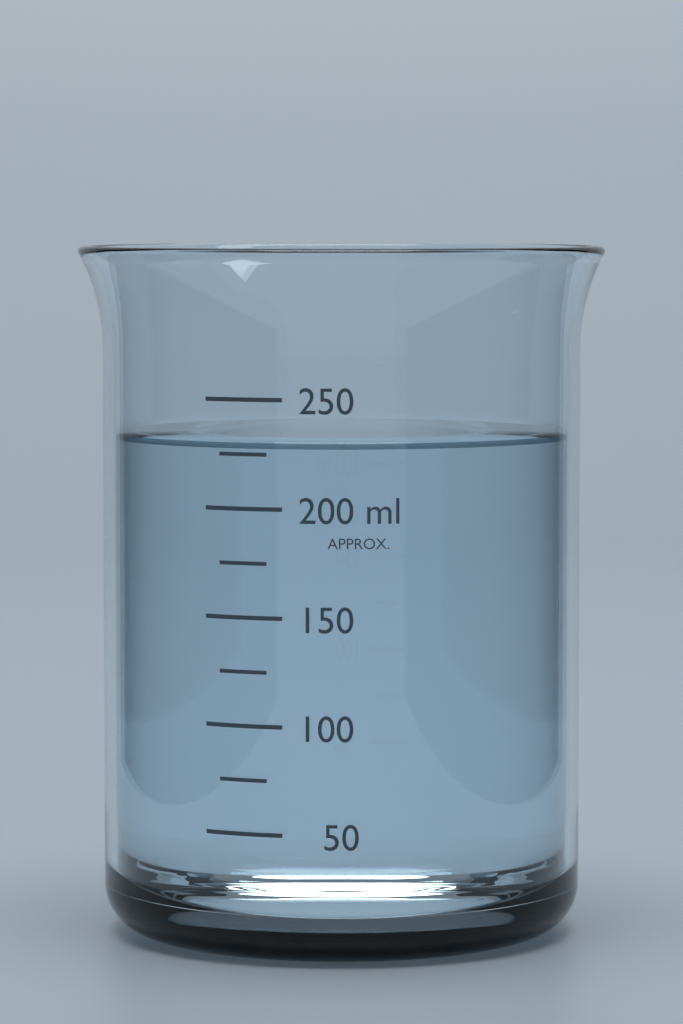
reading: 230 ml
